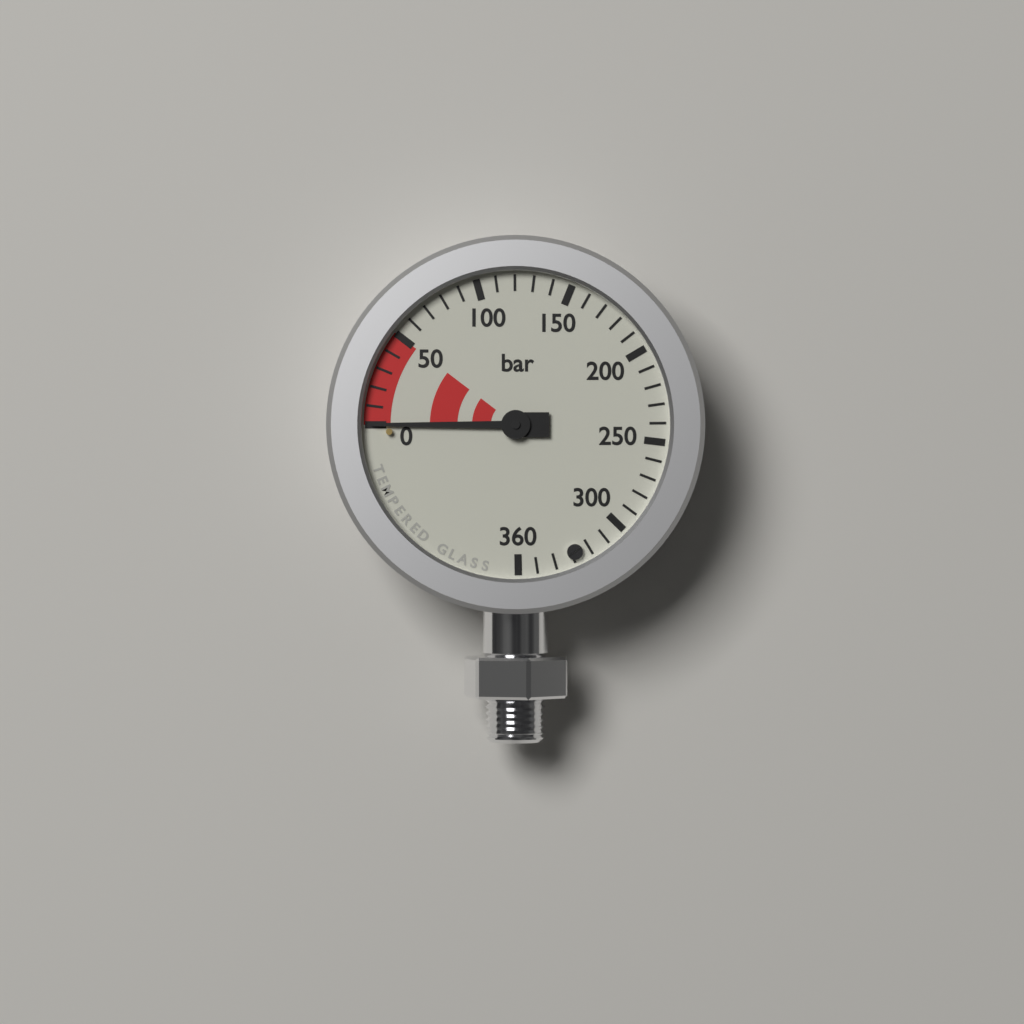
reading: 0 bar
